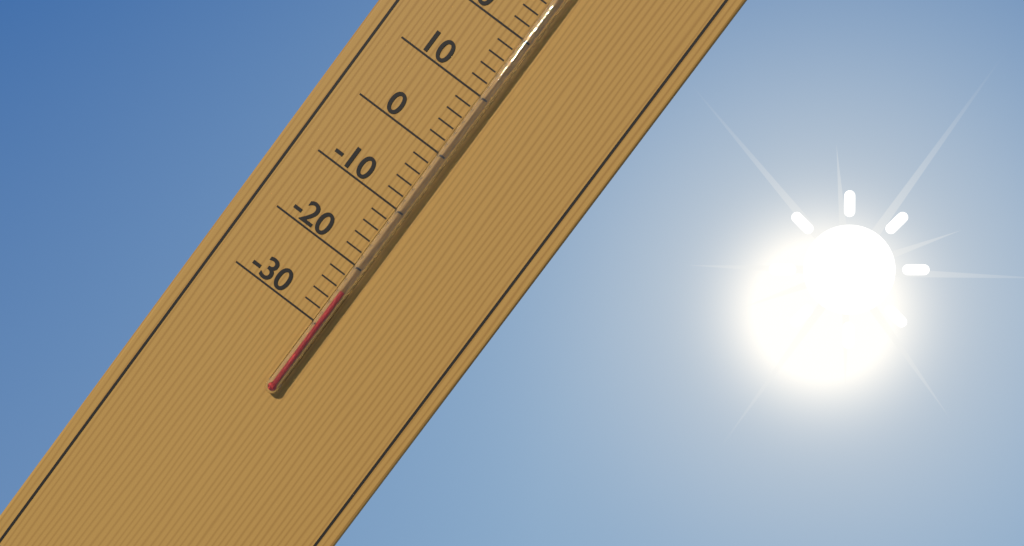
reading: -24 °C
